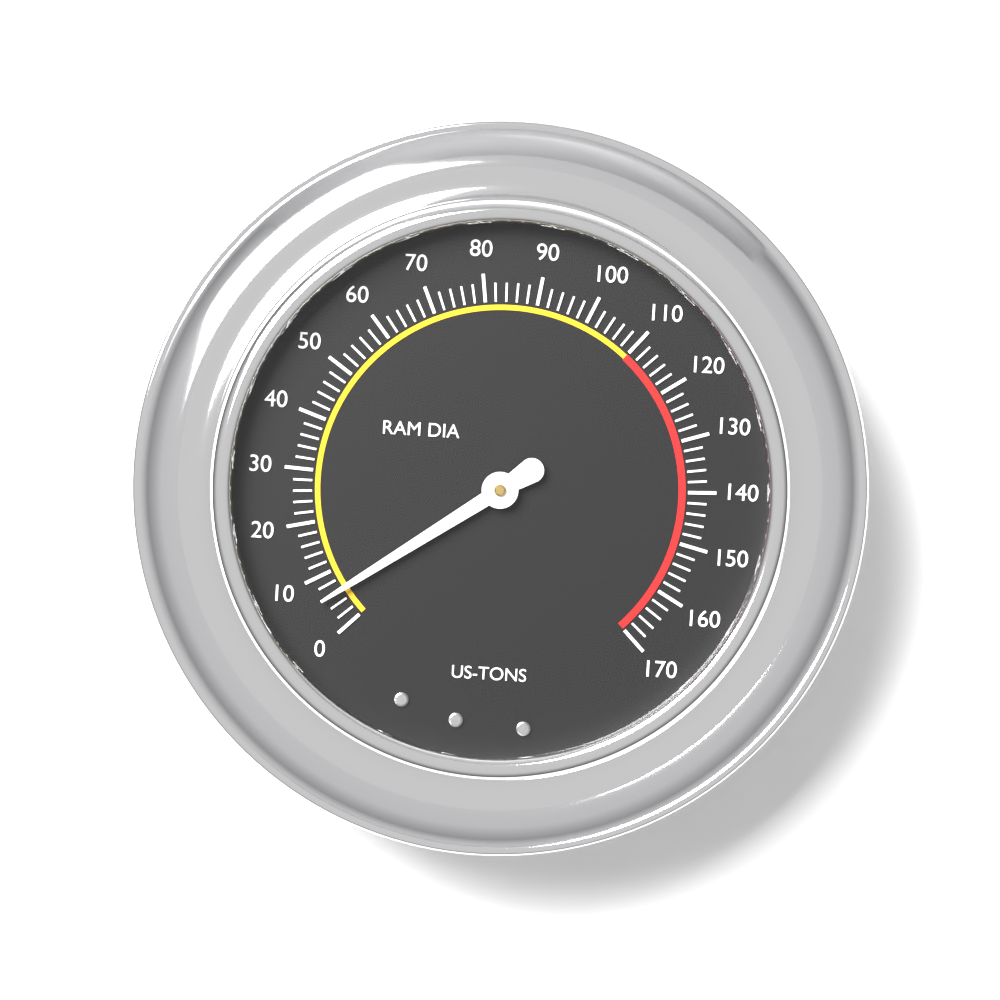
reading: 6 US-TONS
